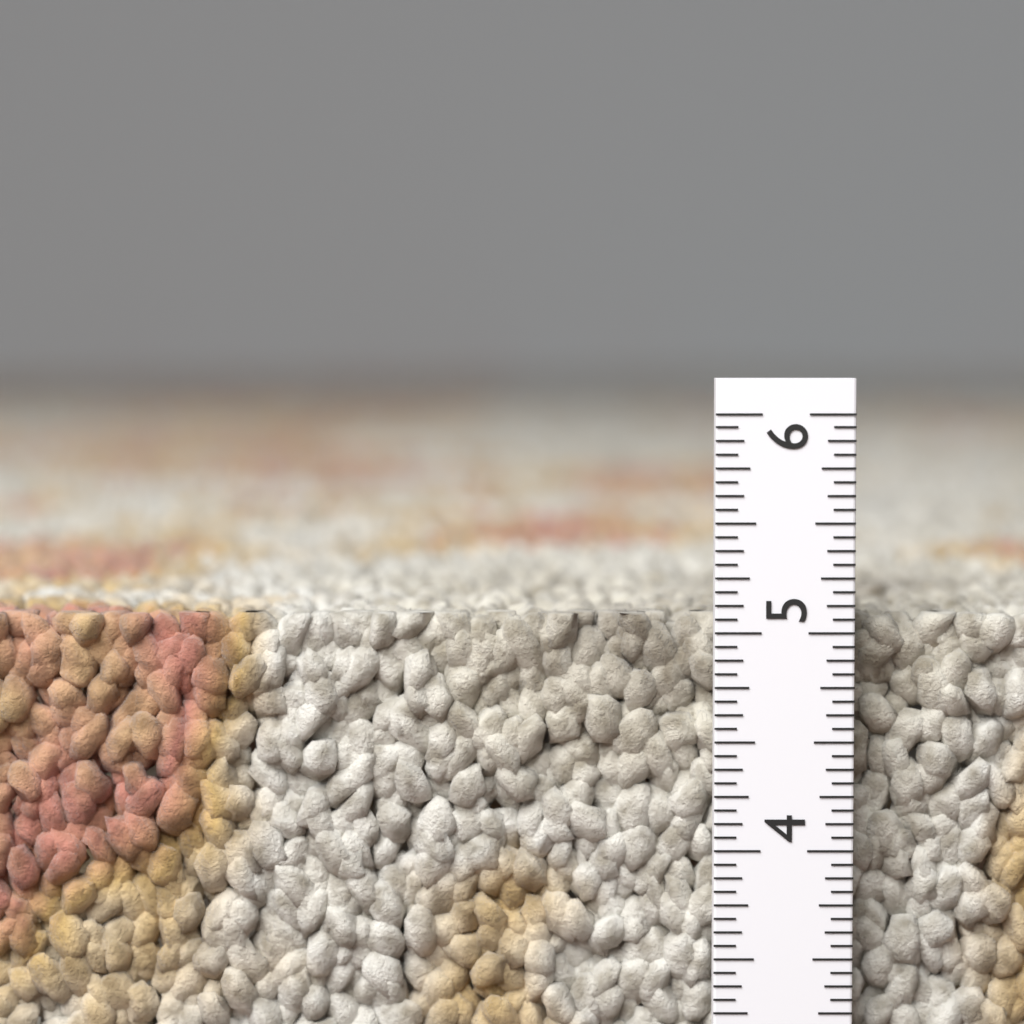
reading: 5.0625 in
